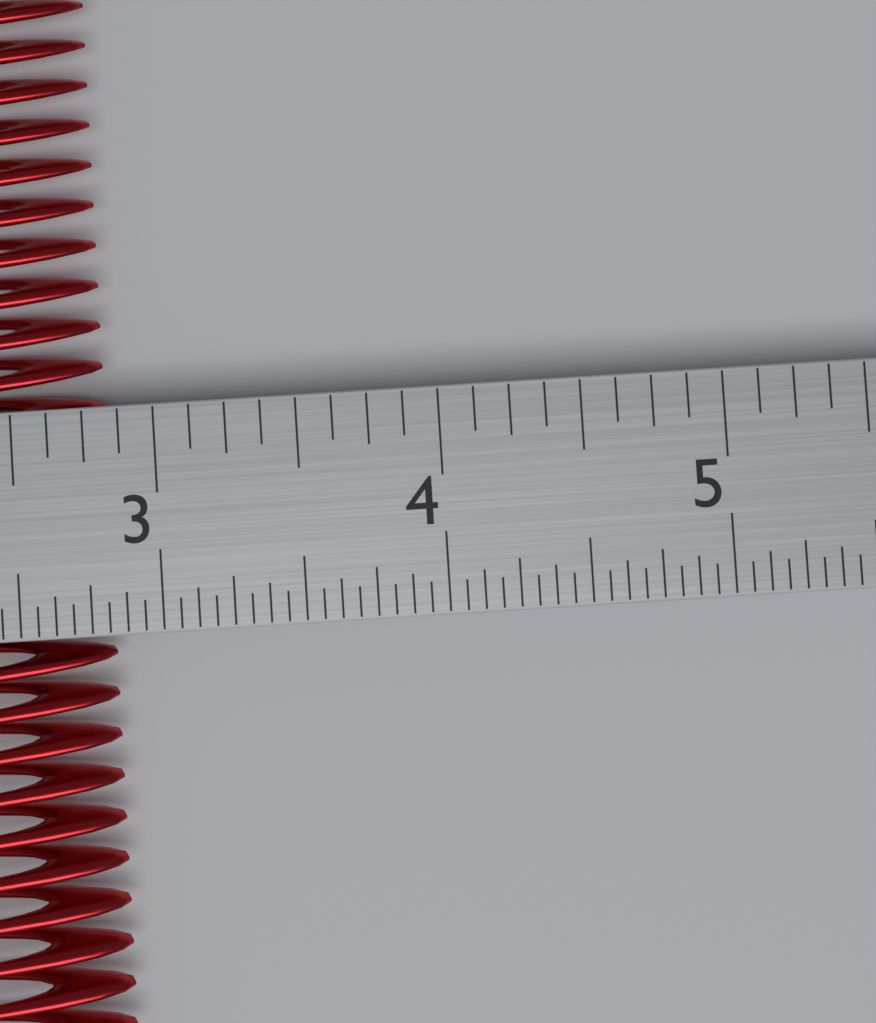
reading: 2.8125 in
